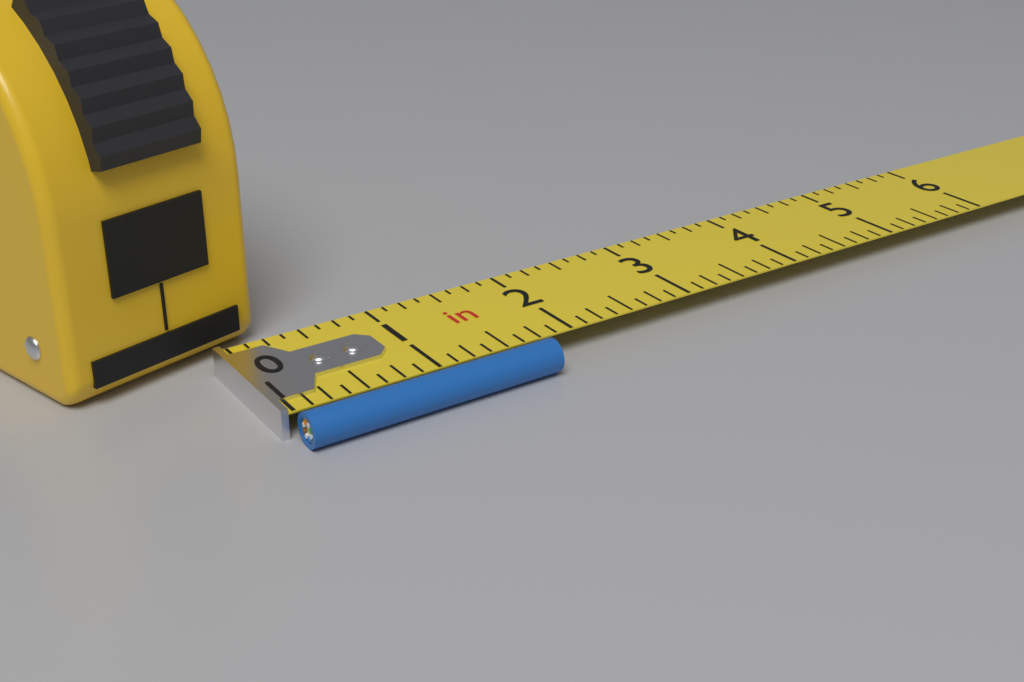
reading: 1.750 in
